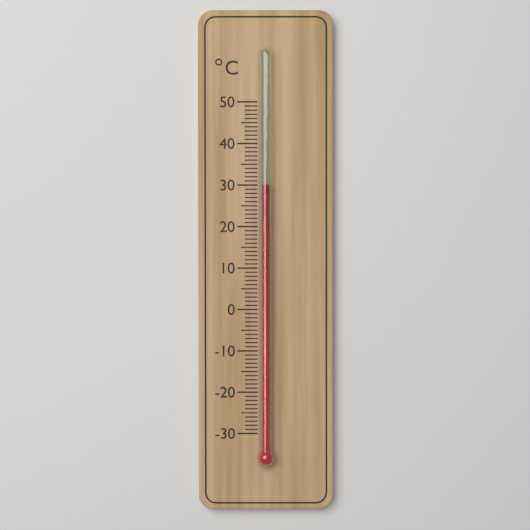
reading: 30 °C
